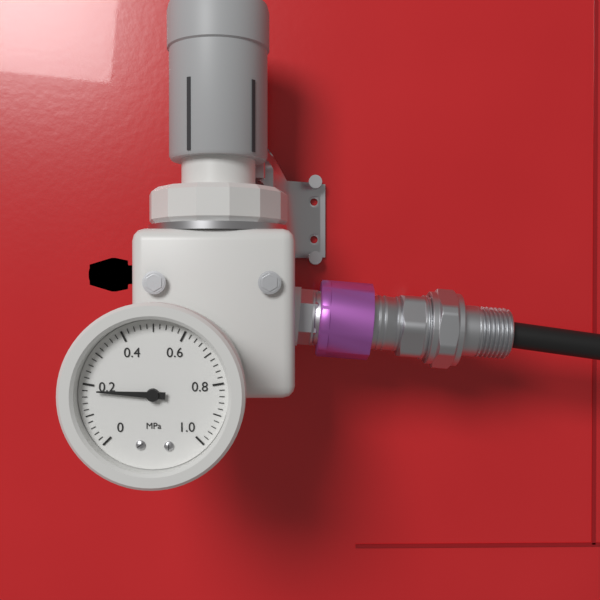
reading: 0.18 MPa
